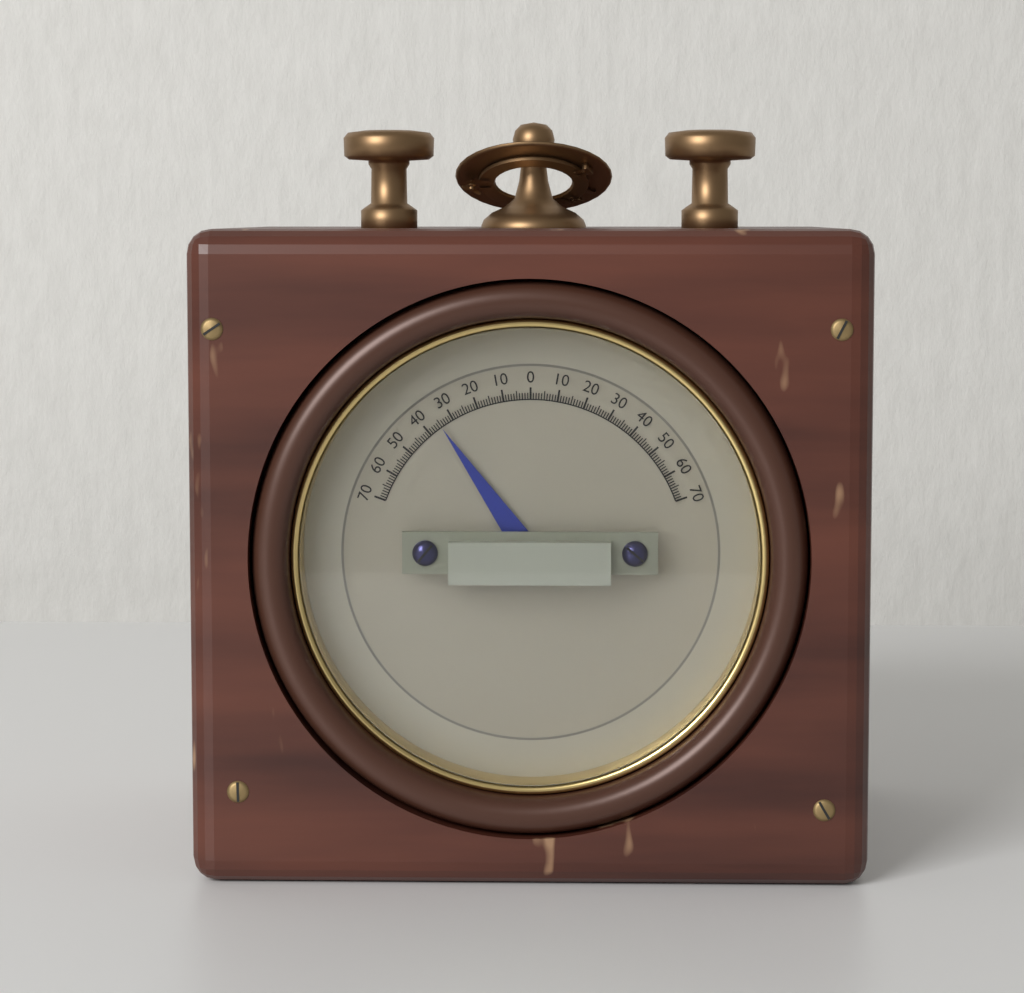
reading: -35 (no unit)
